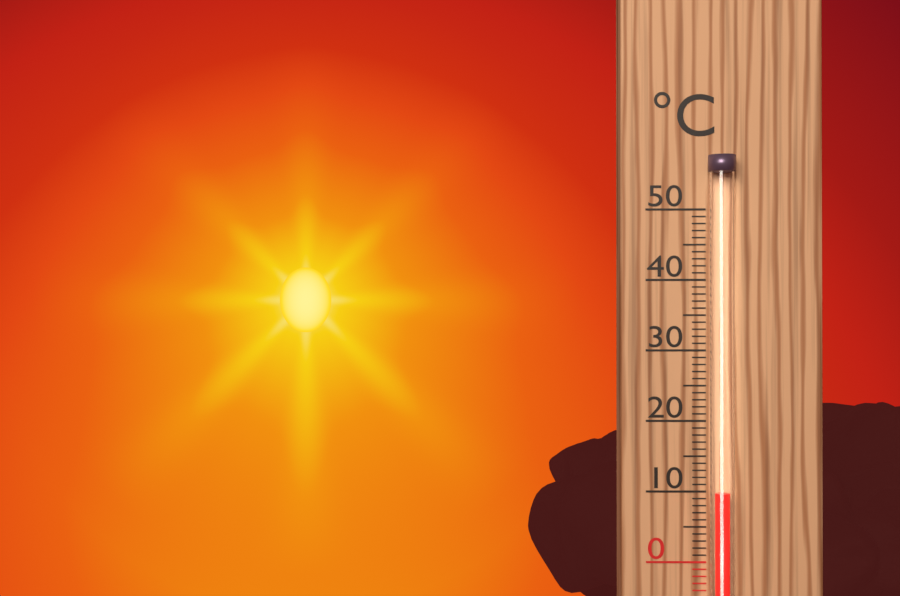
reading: 10 °C
